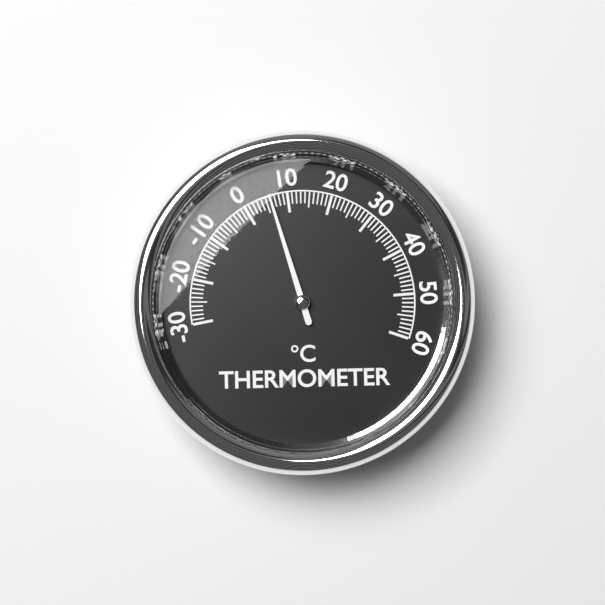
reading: 6 °C
